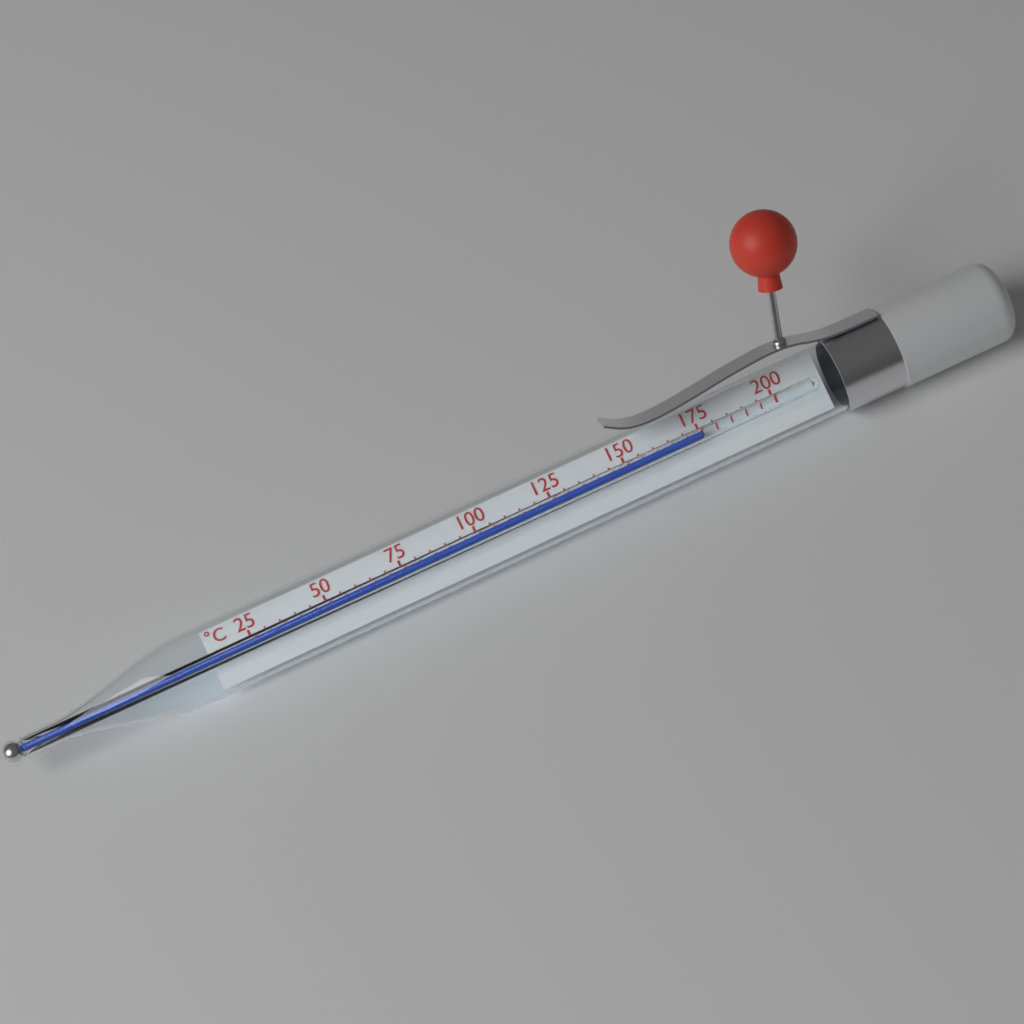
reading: 175 °C
